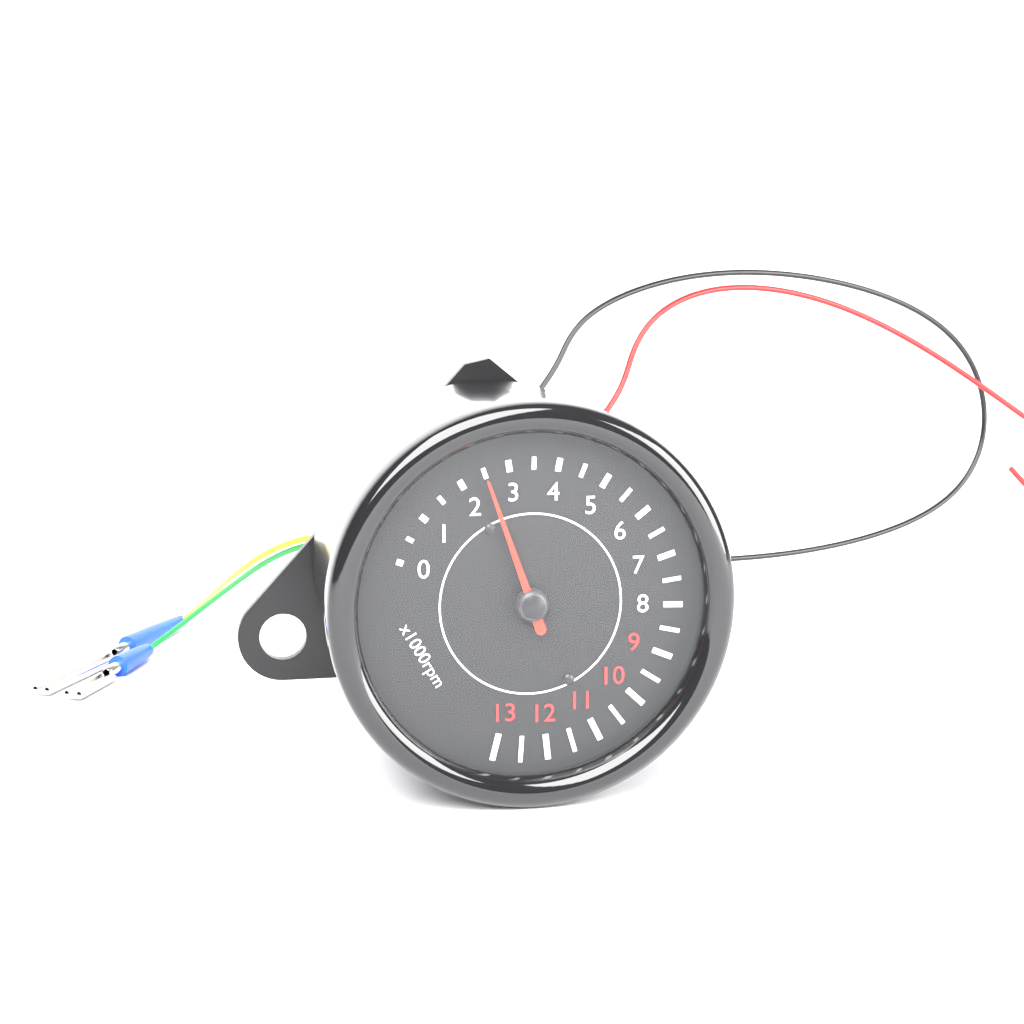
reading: 2.5 x1000rpm
